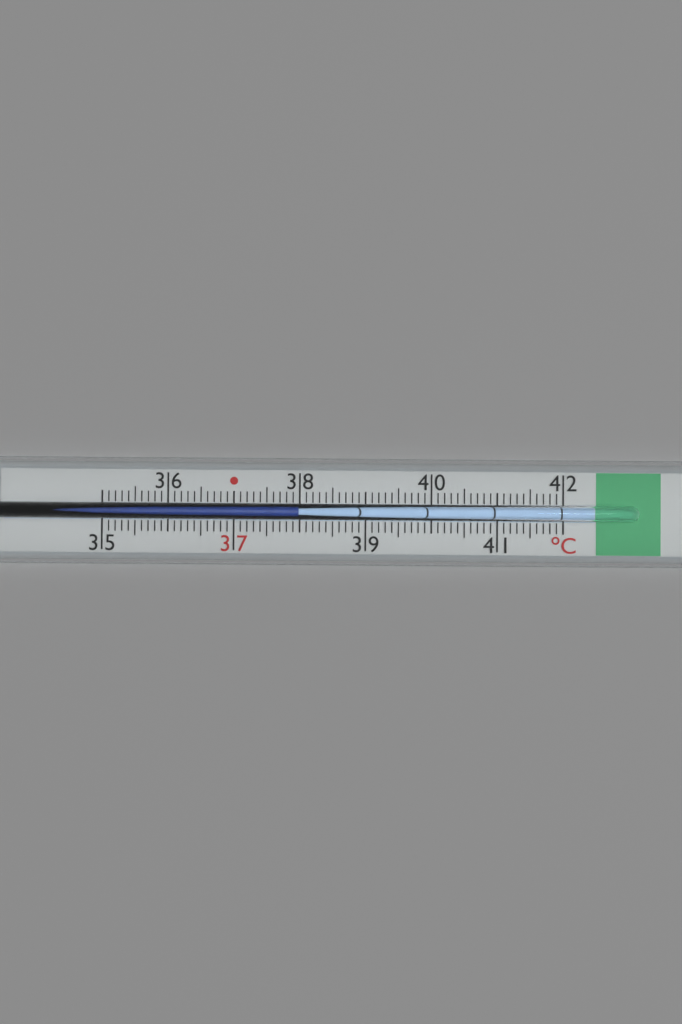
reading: 38.0 °C
